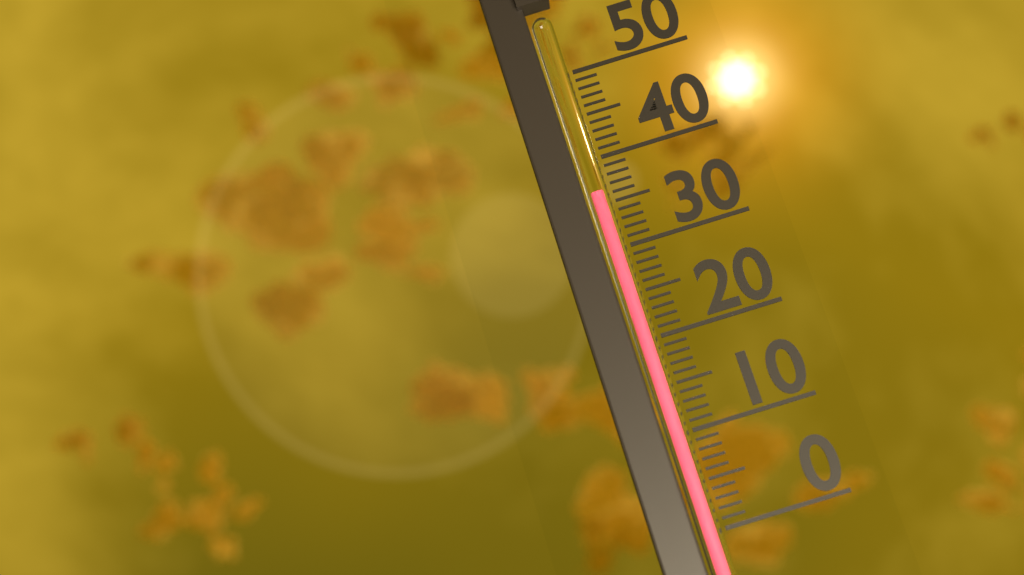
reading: 36 (no unit)
